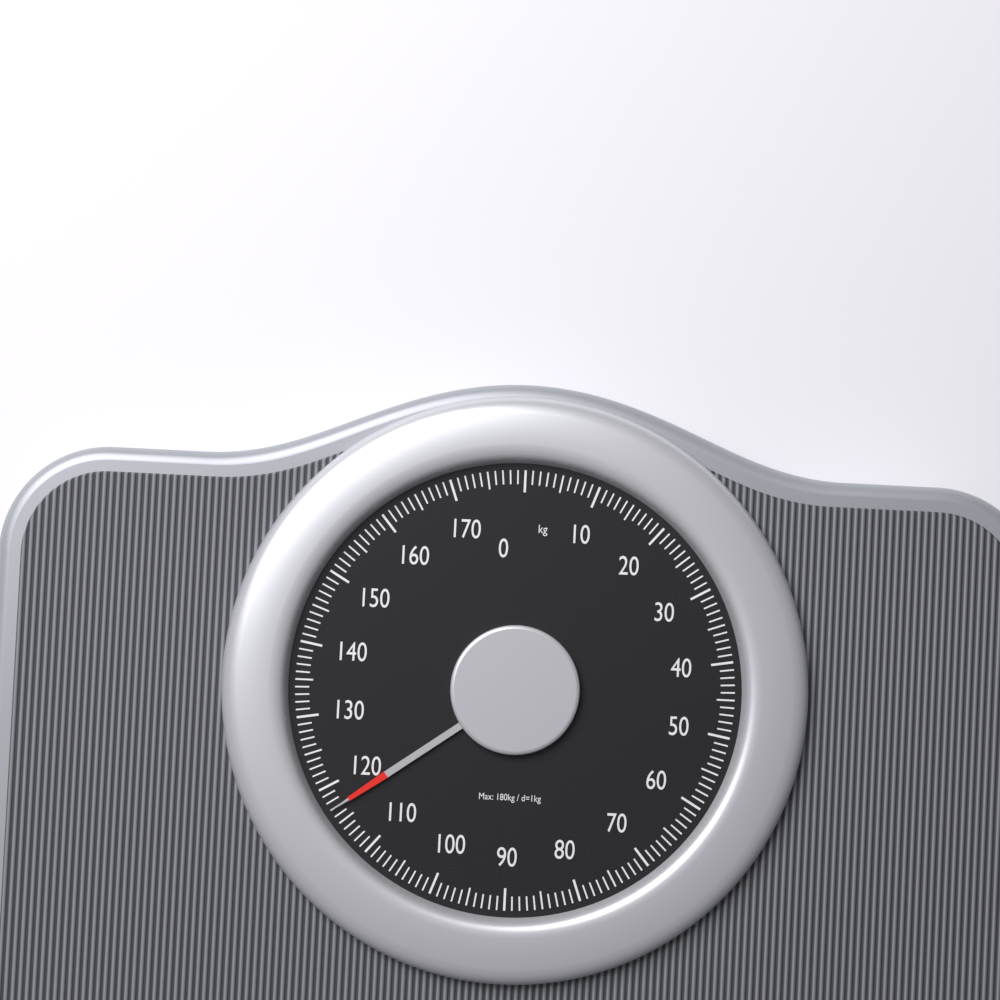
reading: 117 kg
